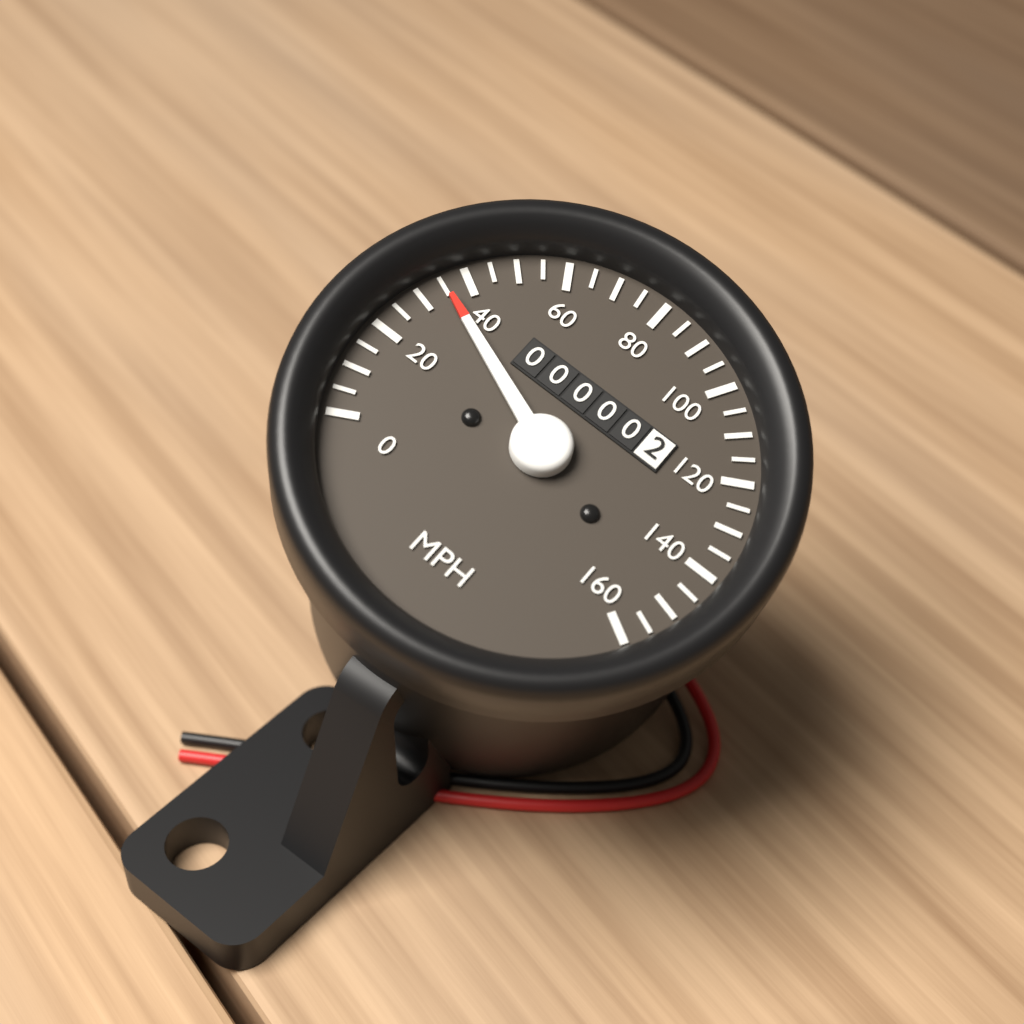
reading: 35 MPH
